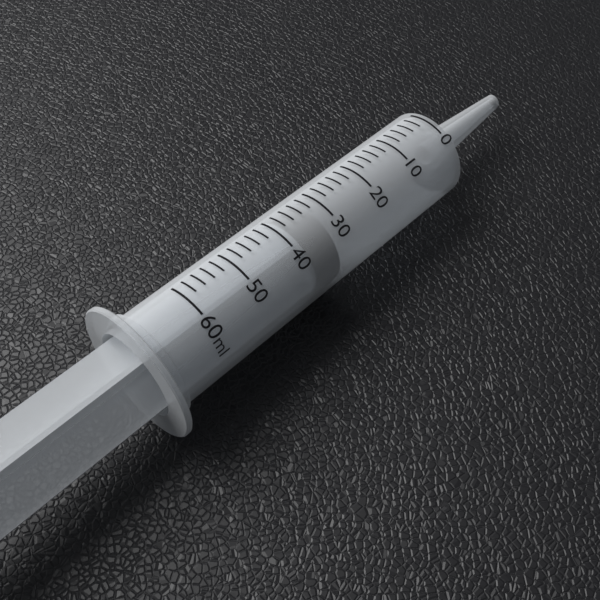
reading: 32 ml
